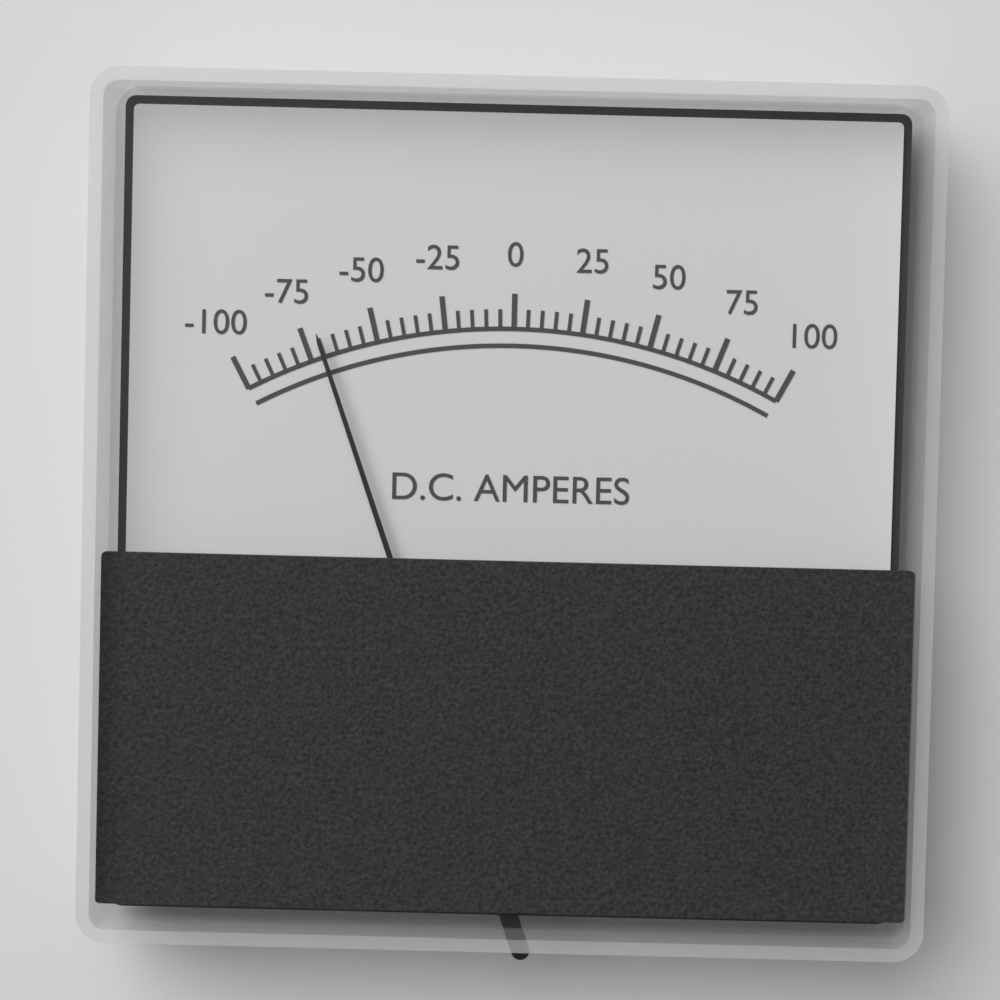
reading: -70 A
